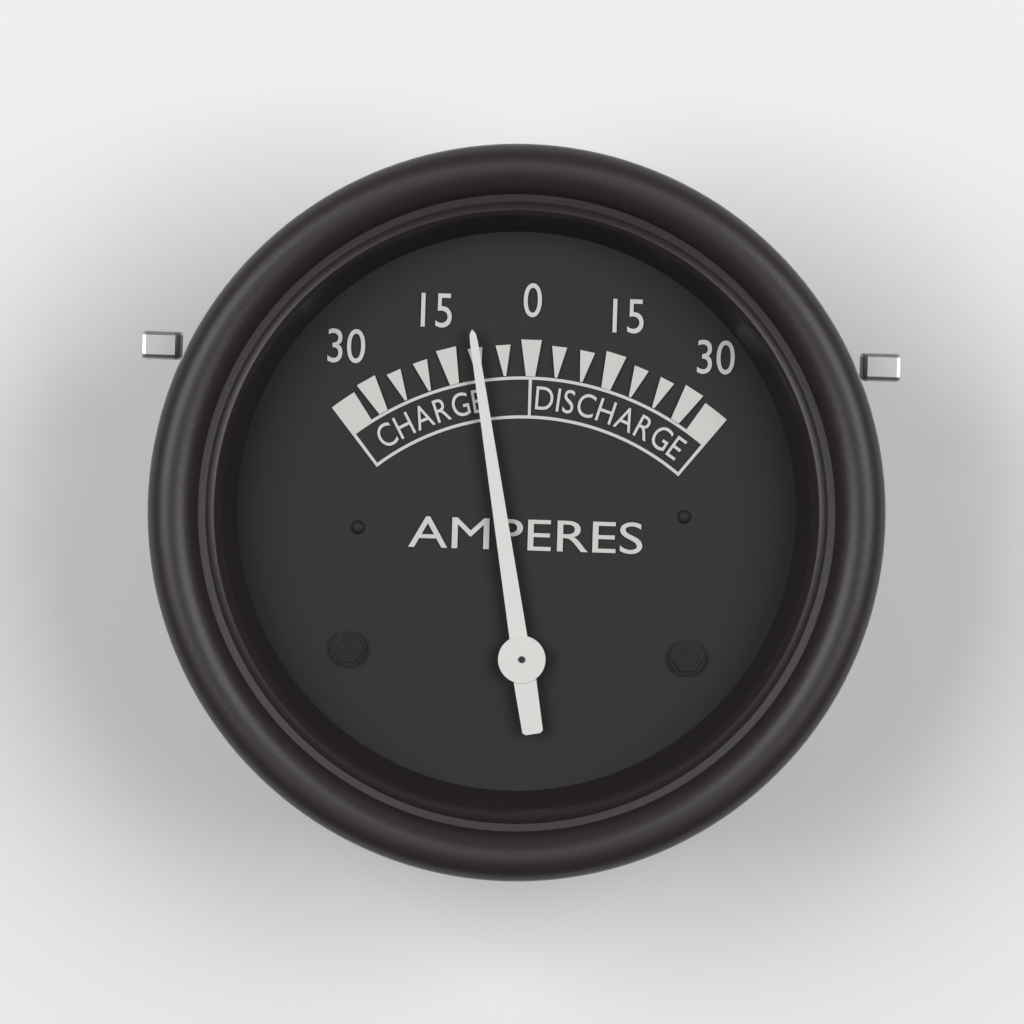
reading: -10 A
